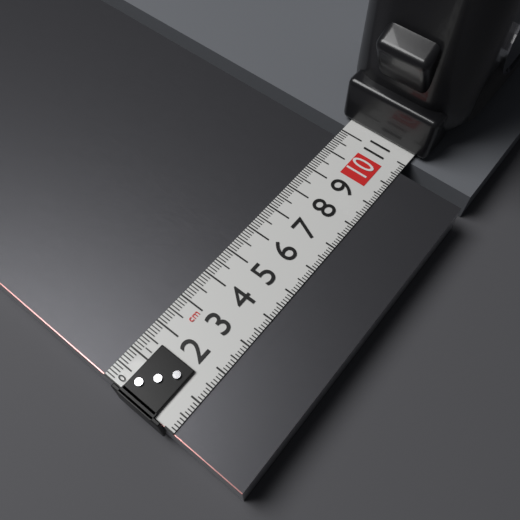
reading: 10.7 cm
